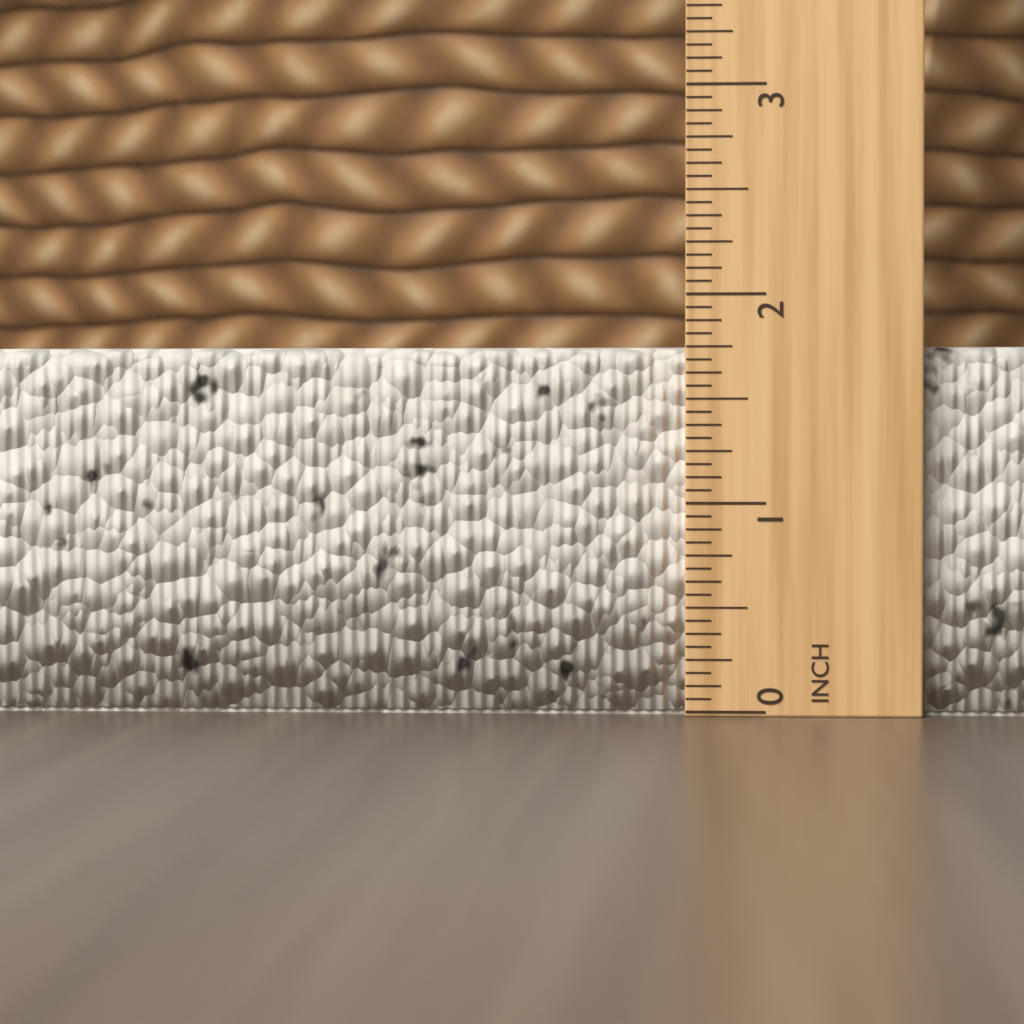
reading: 1.7500 in
